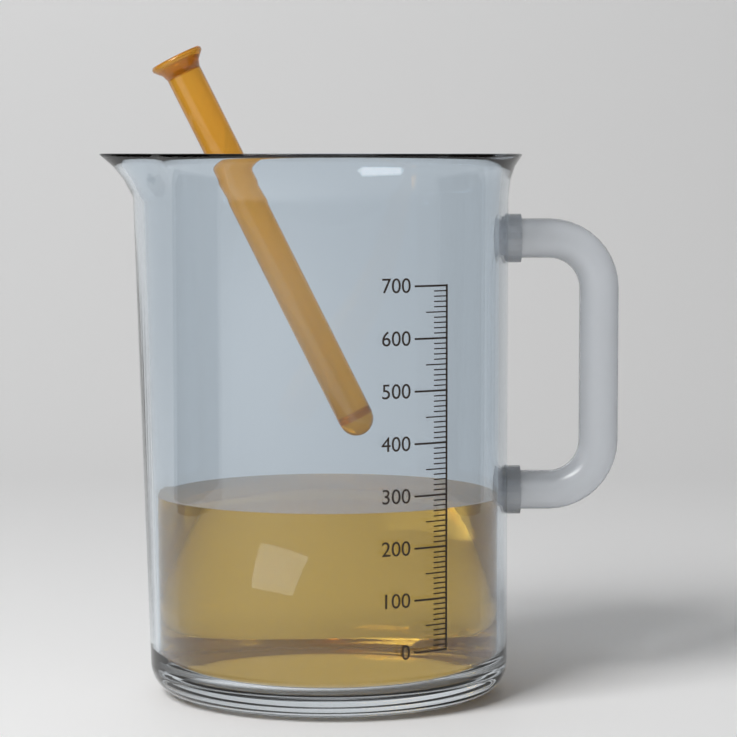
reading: 270 (no unit)
